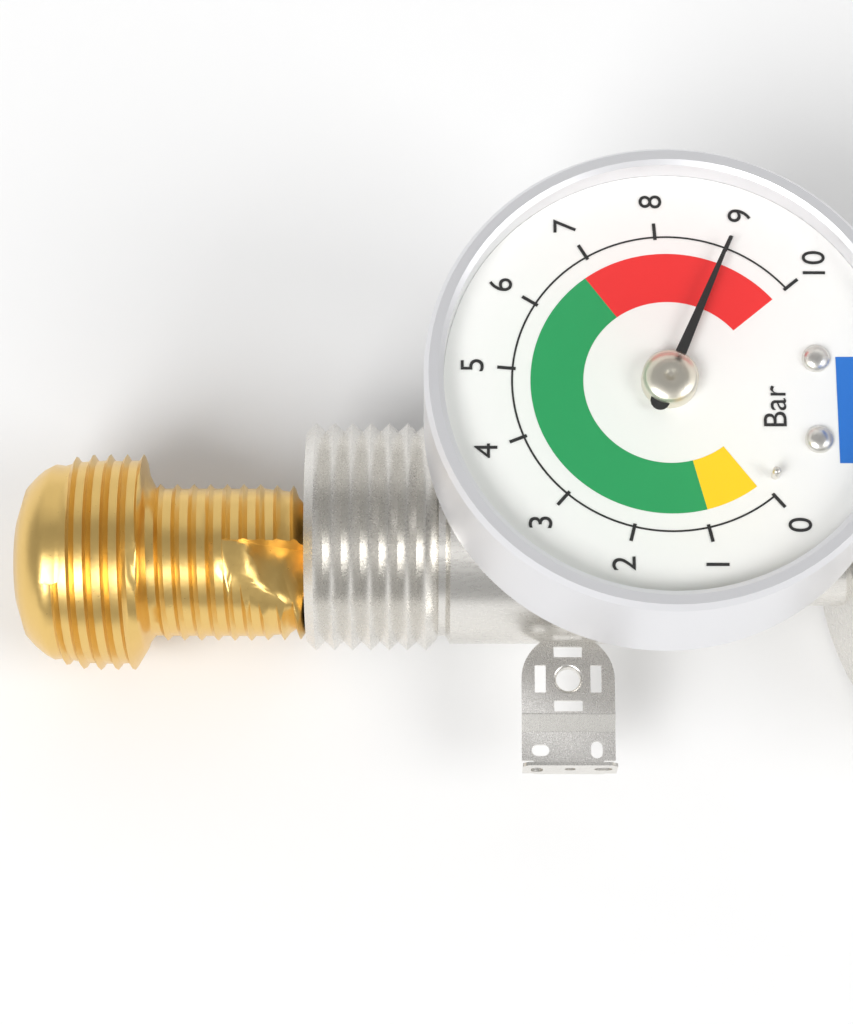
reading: 9 bar
